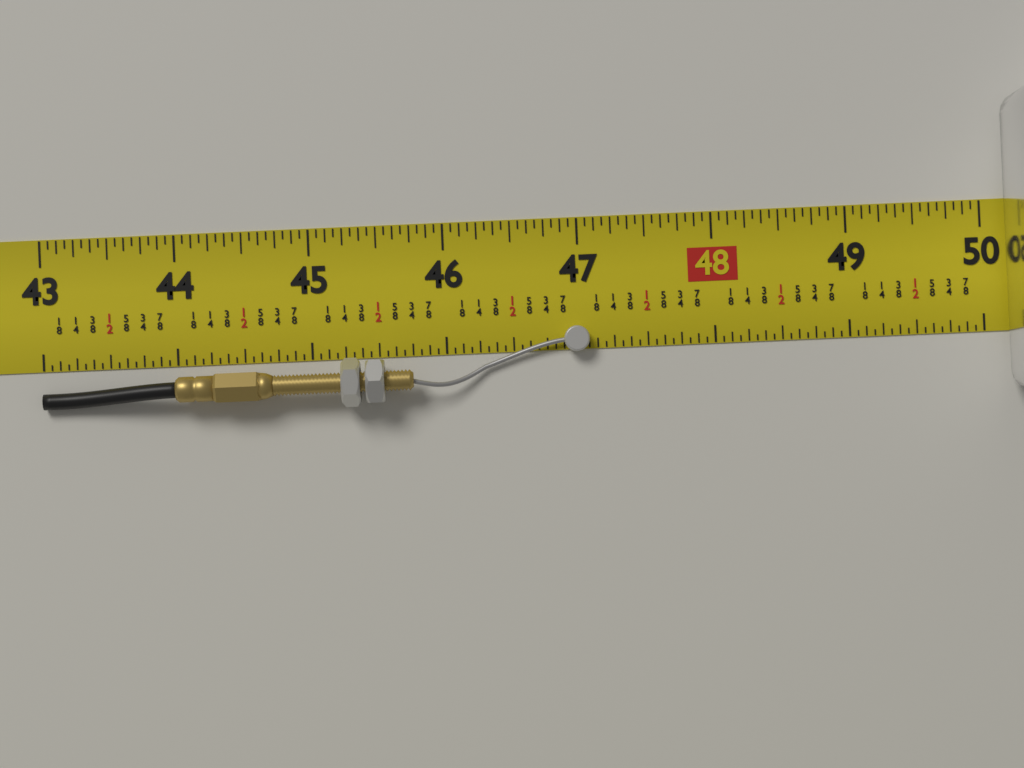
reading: 47.0625 in
